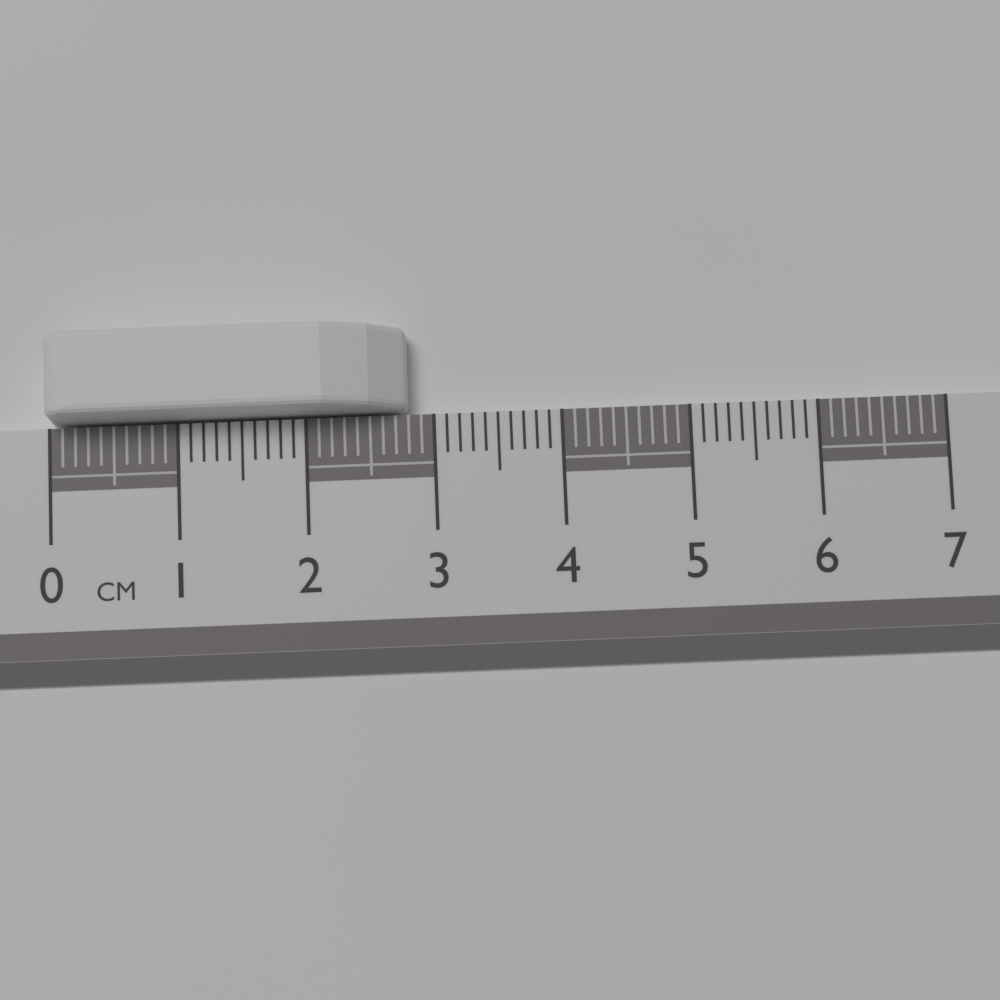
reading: 2.8 cm
